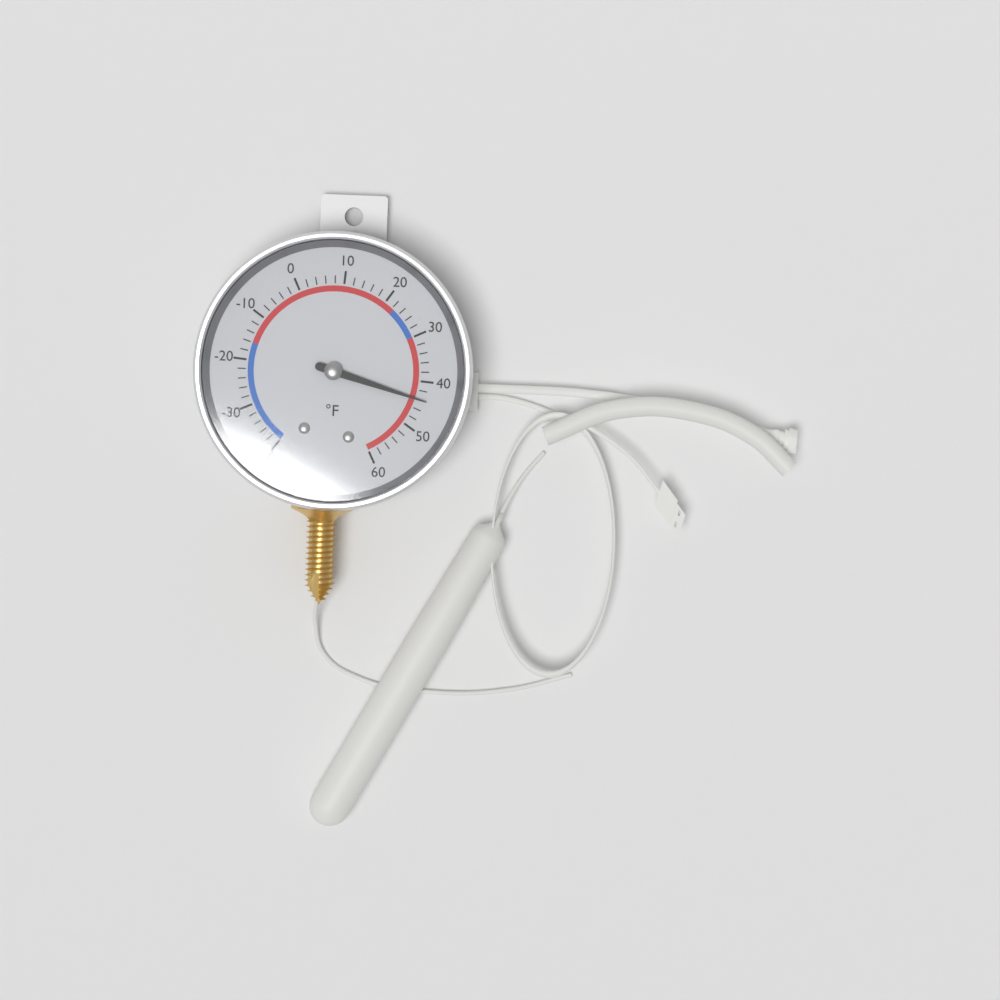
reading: 44 °F
